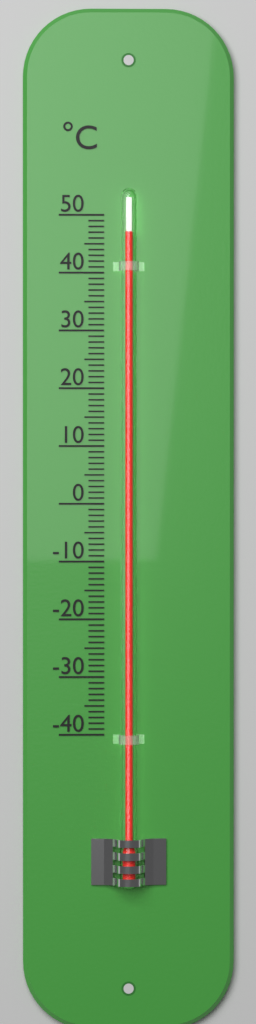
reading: 47 °C
